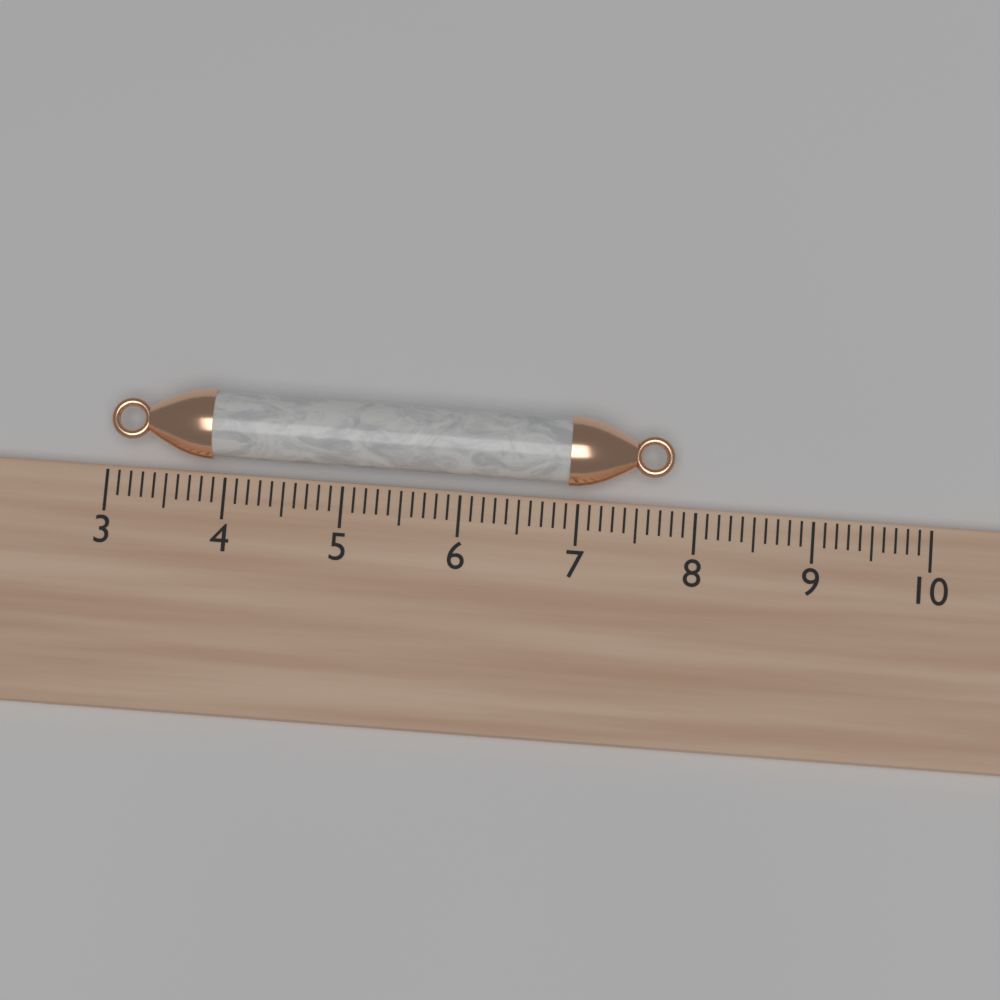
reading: 7.8 (no unit)
